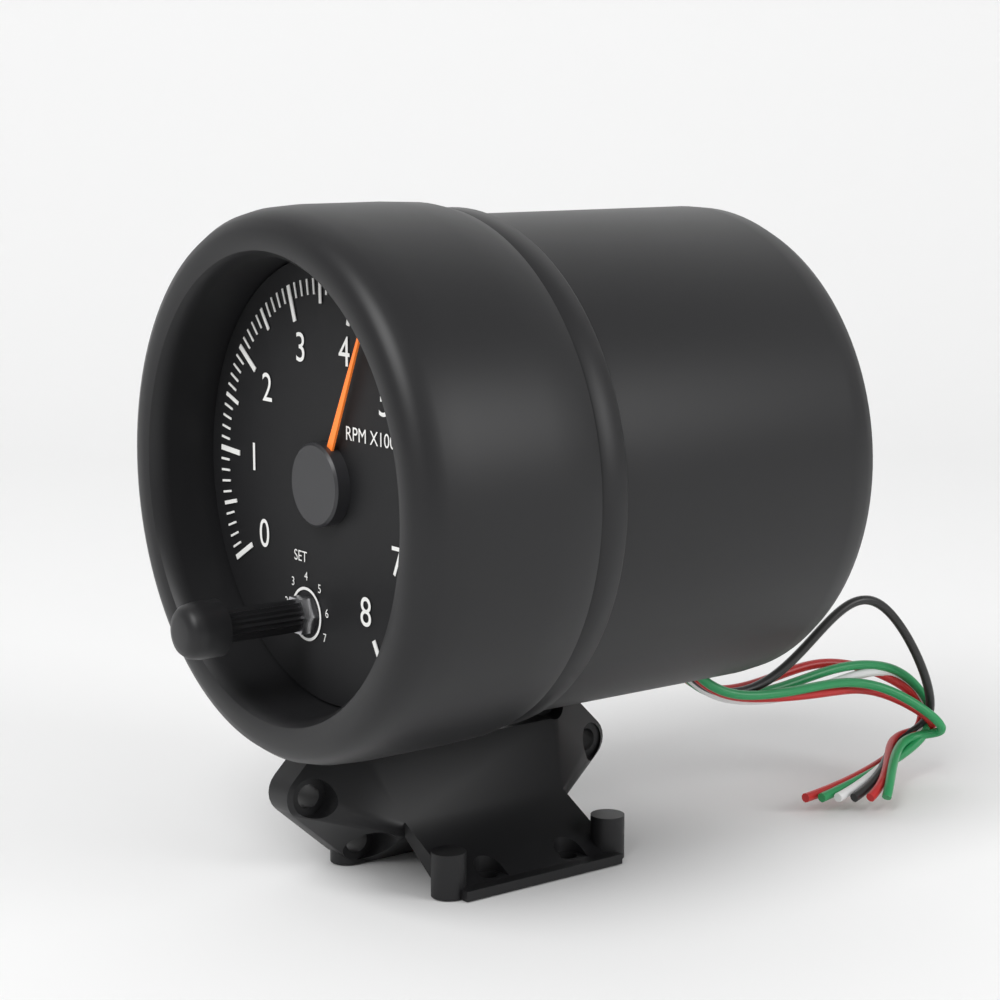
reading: 4.3 RPM x1000
